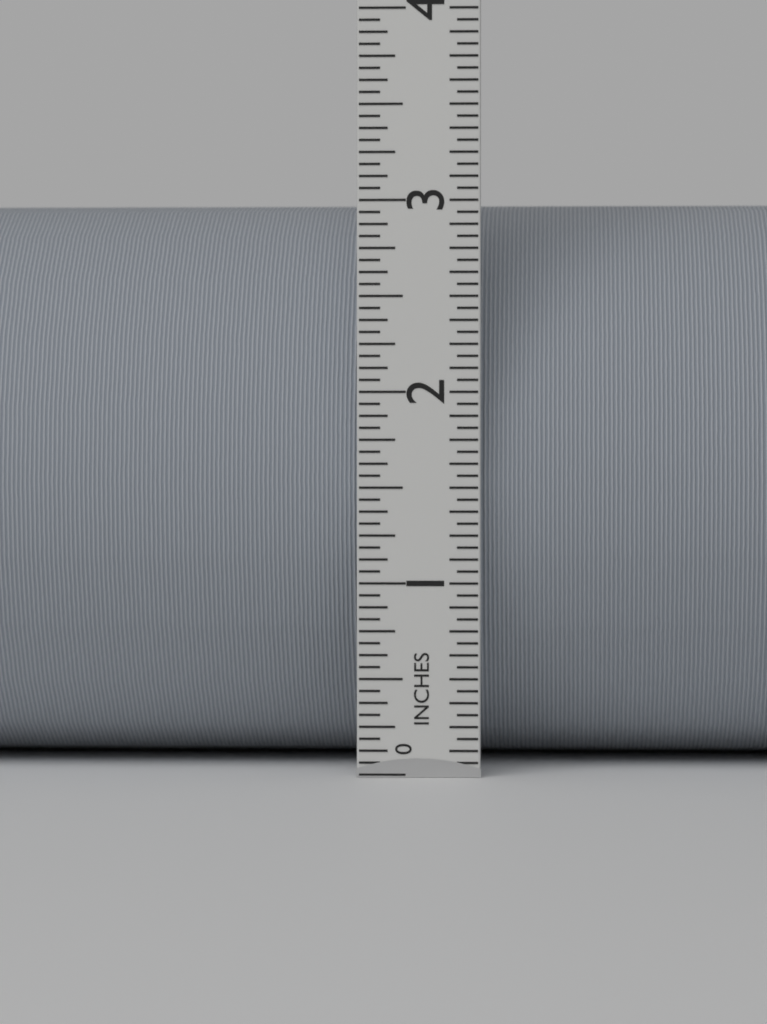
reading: 3.0625 in
